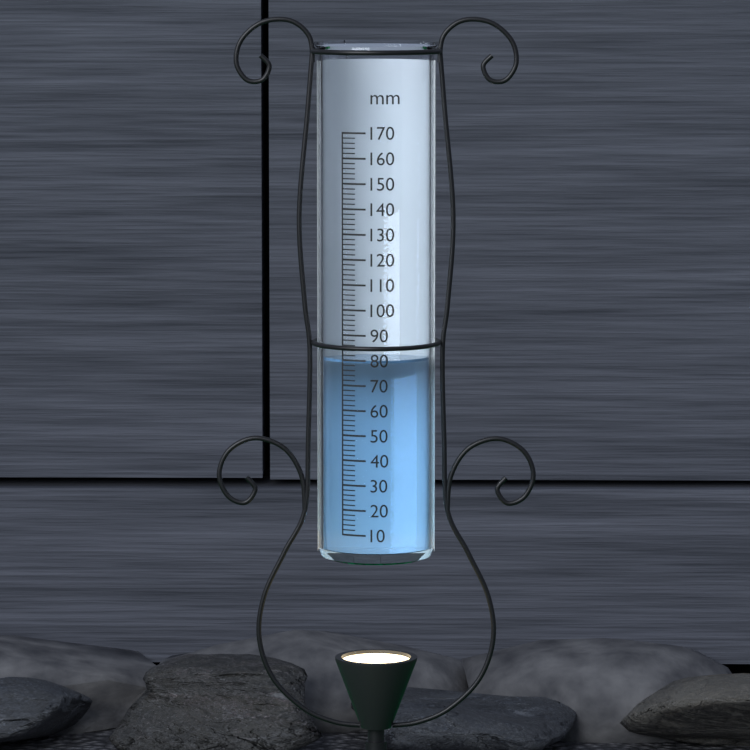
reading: 80 mm
